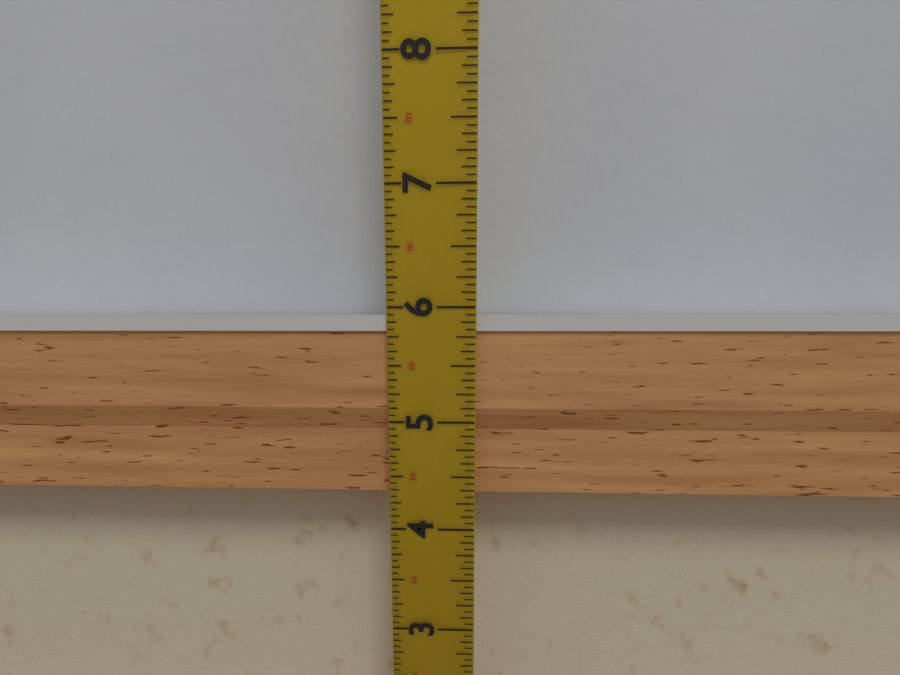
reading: 5.9375 in
